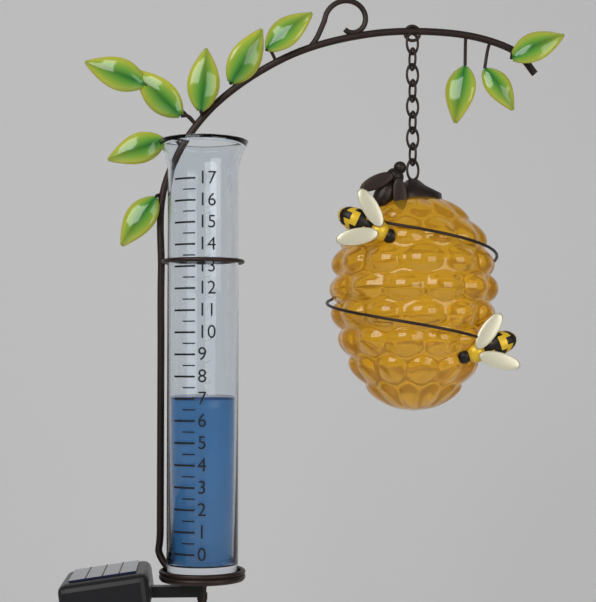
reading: 7.0 (no unit)
